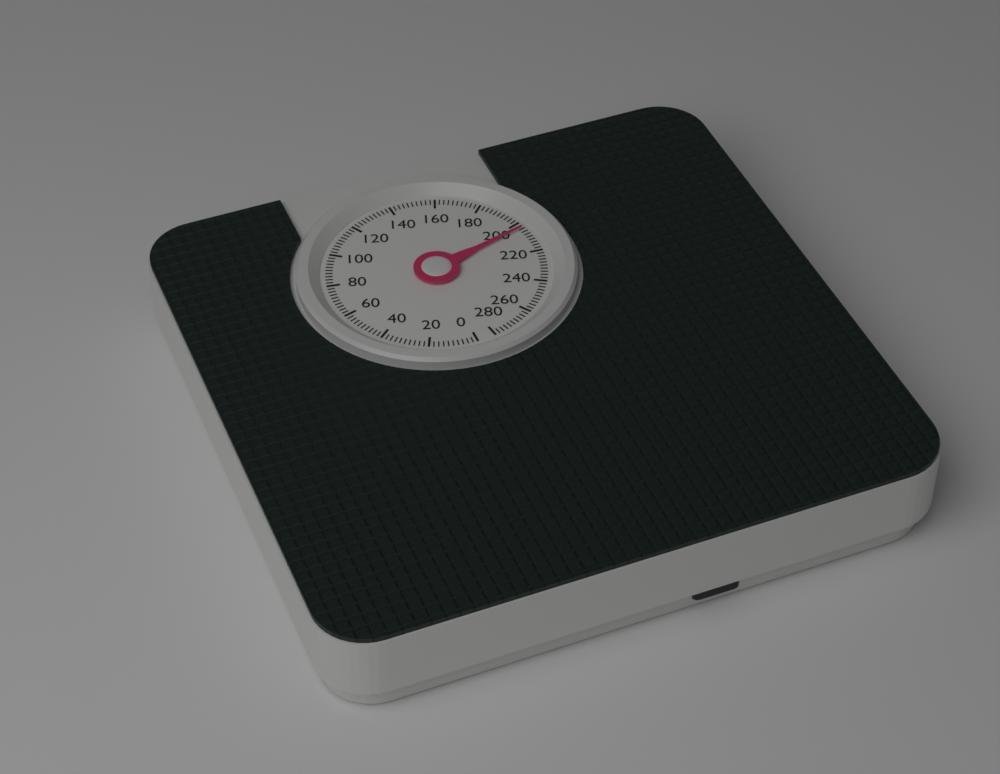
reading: 204 (no unit)
